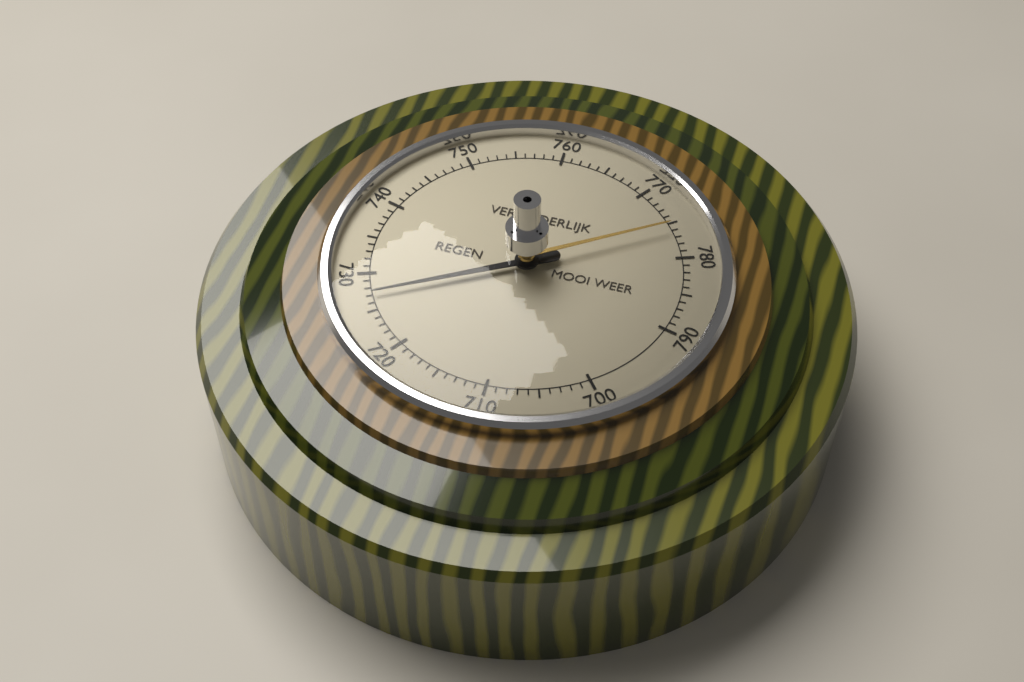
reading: 727 (no unit)
